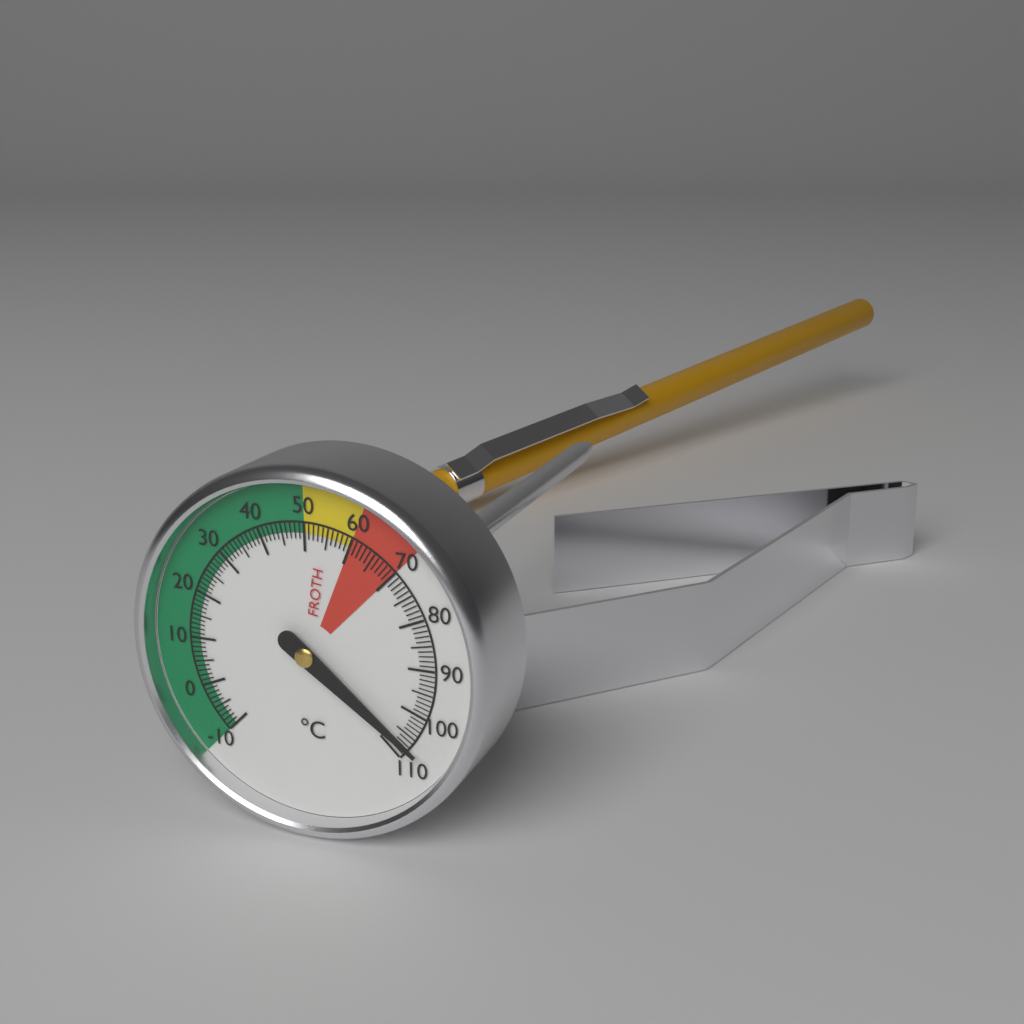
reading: 107 °C
